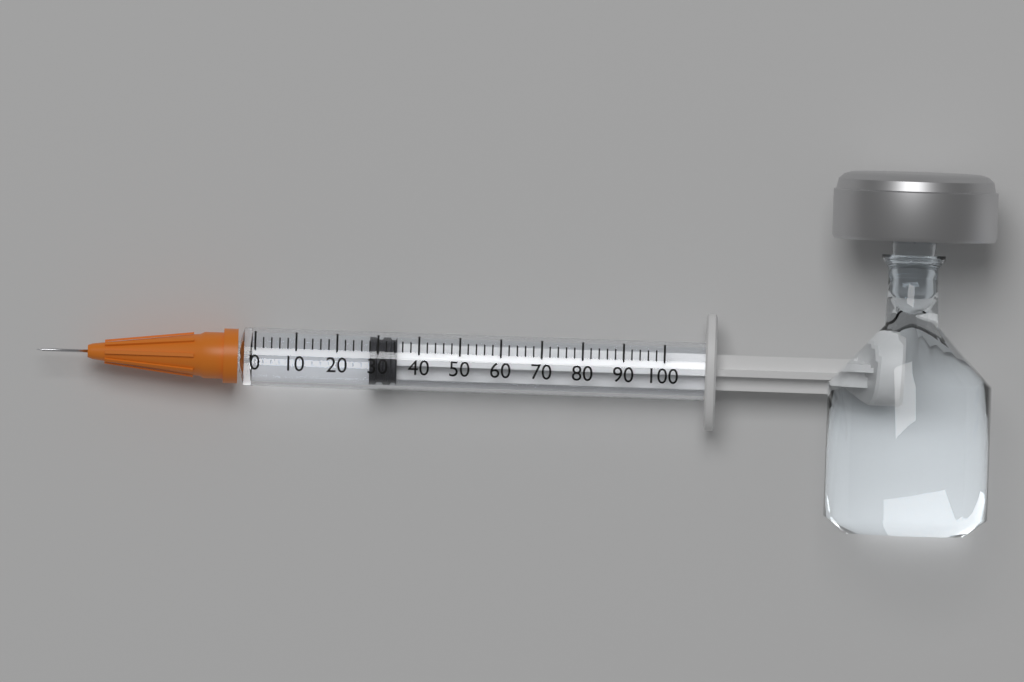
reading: 28 (no unit)
